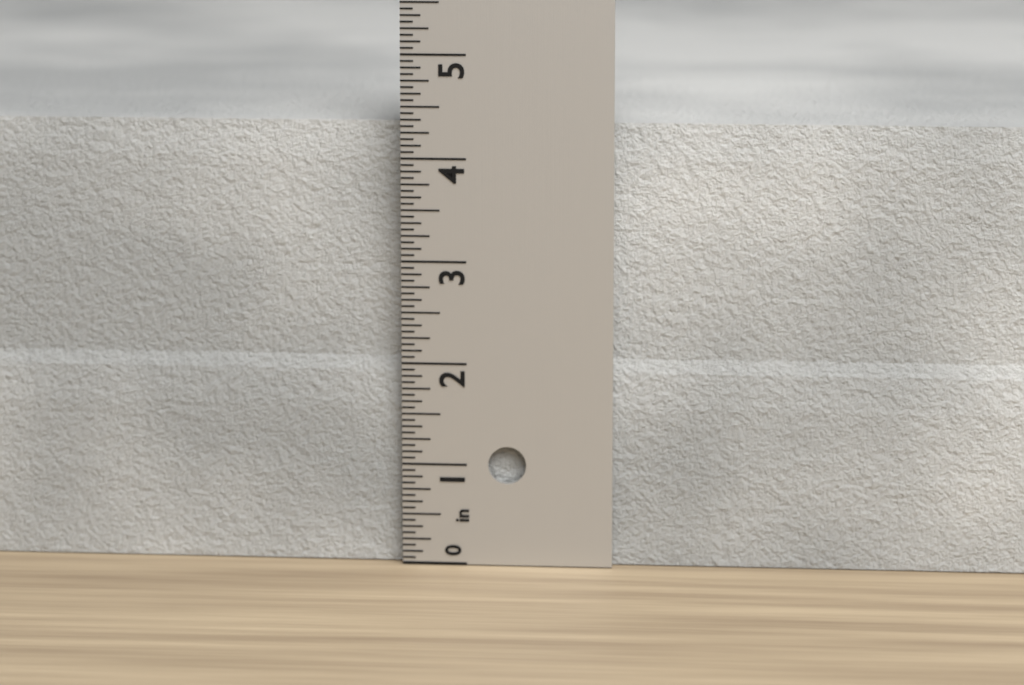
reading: 4.3125 in
